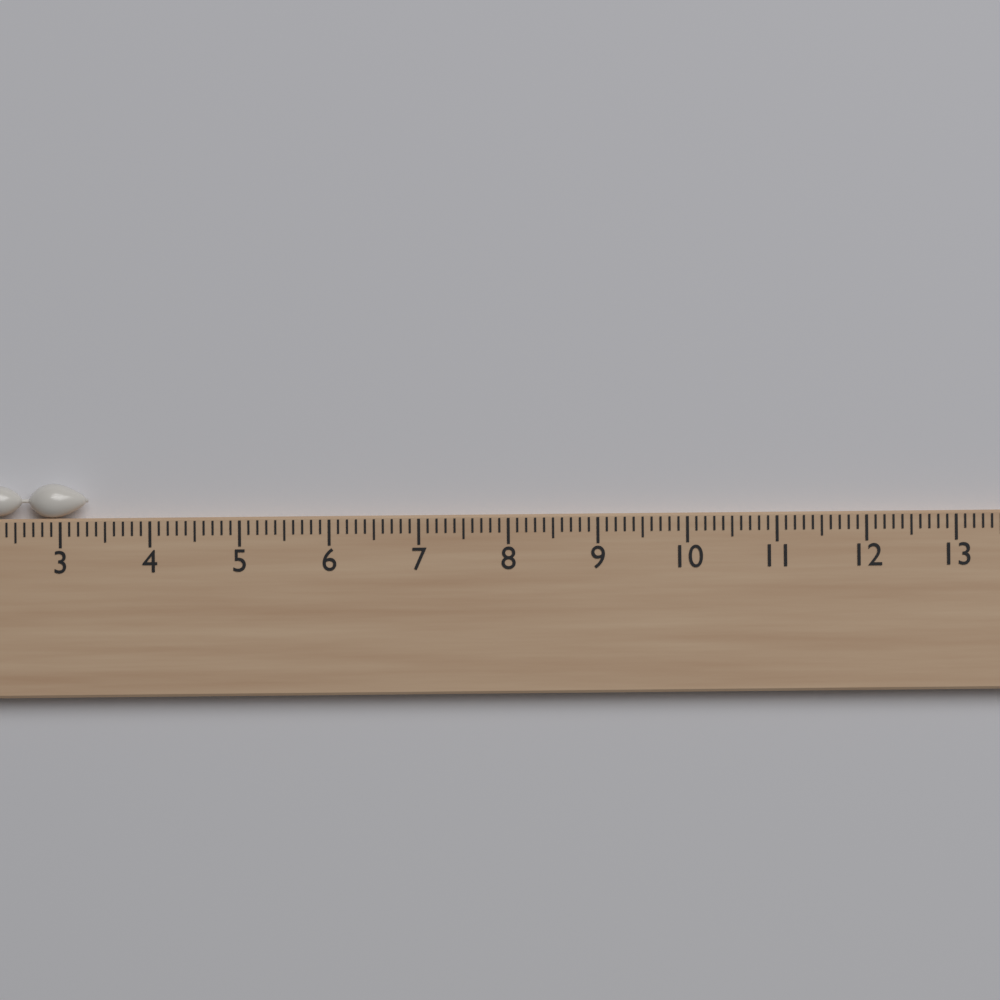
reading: 3.3 cm
